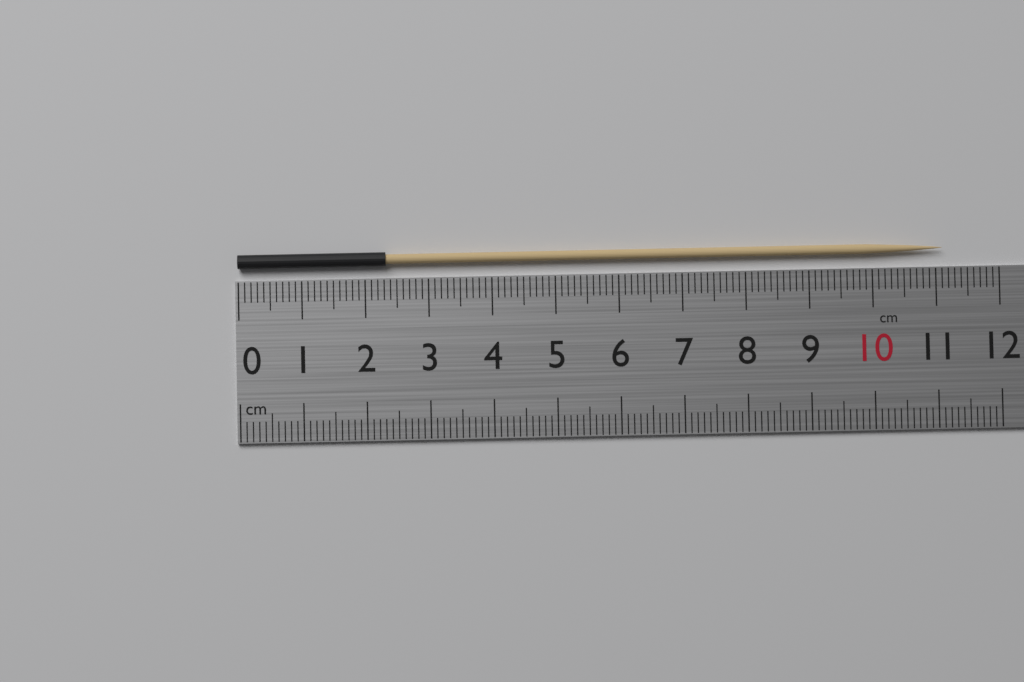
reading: 11.1 cm
